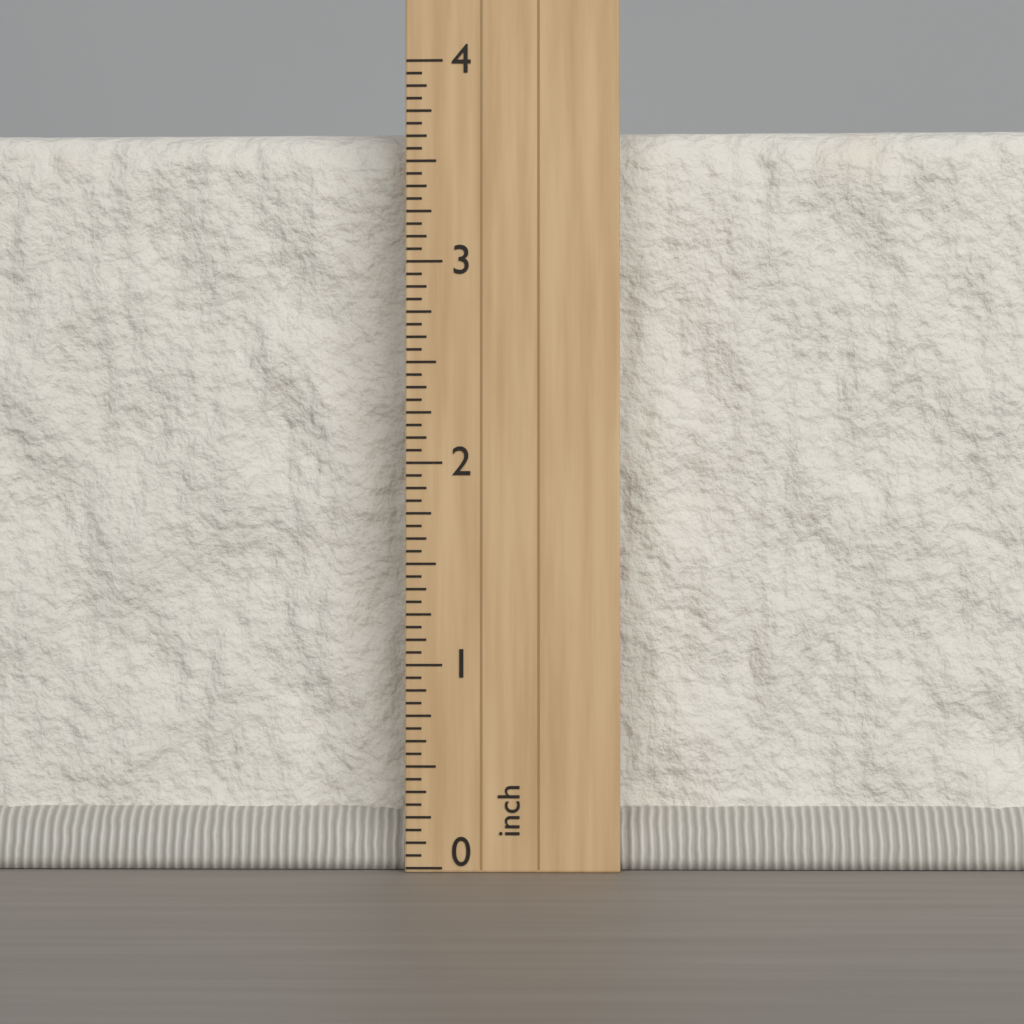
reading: 3.7500 inch
